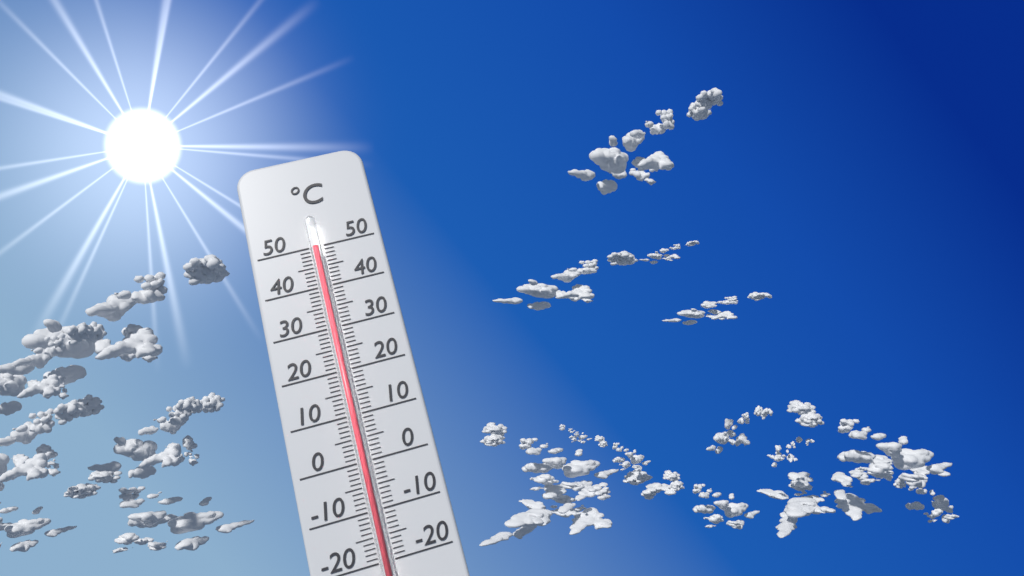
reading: 49 °C
